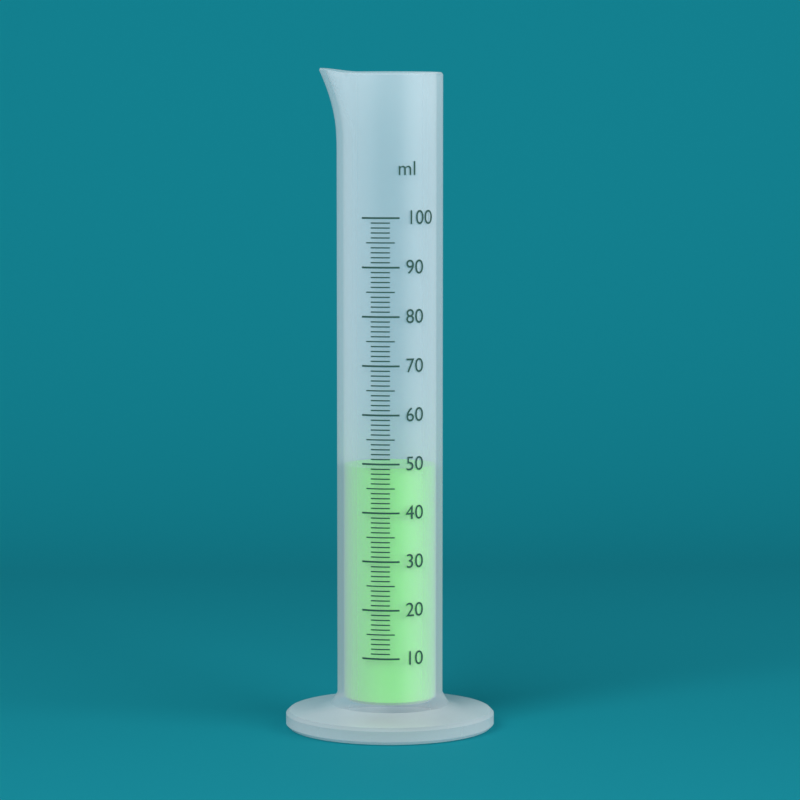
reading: 49 ml
